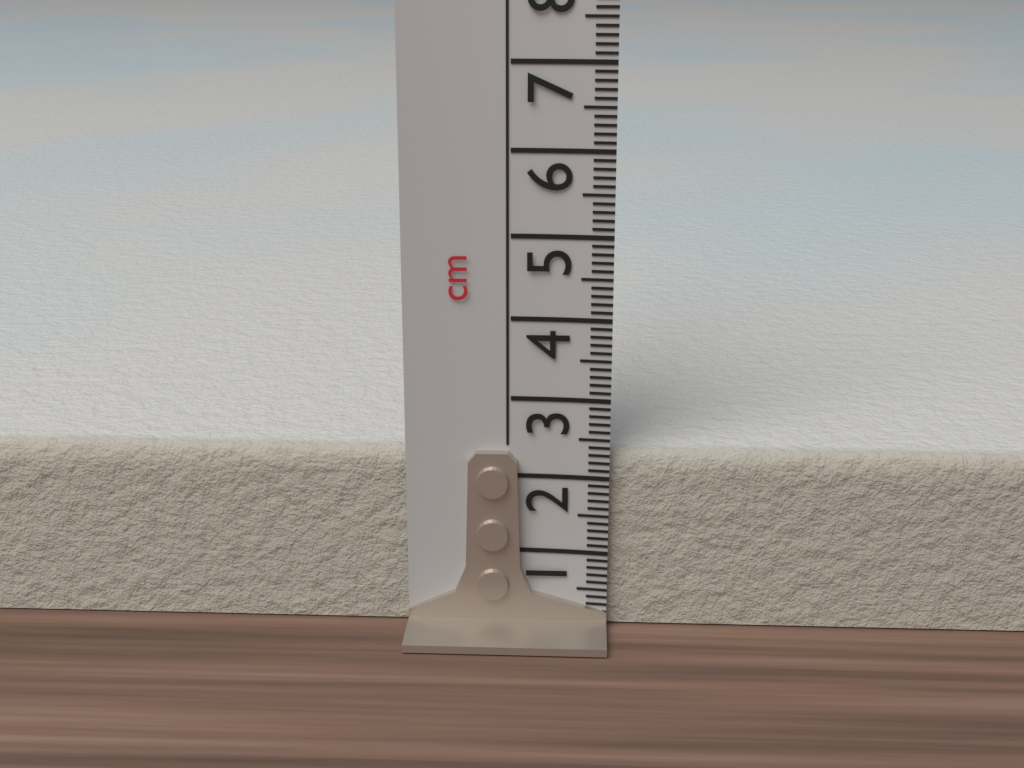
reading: 2.3 cm
